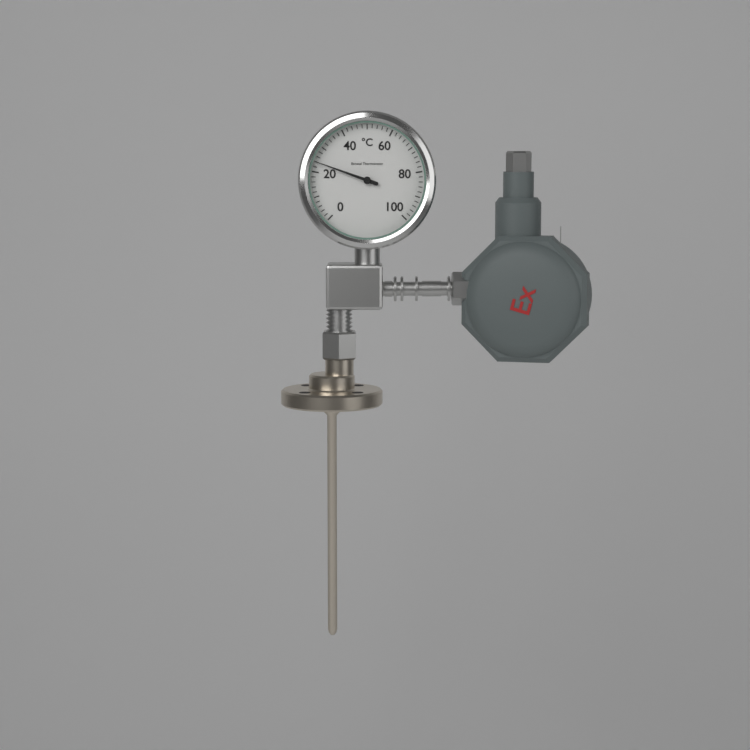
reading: 24 °C
